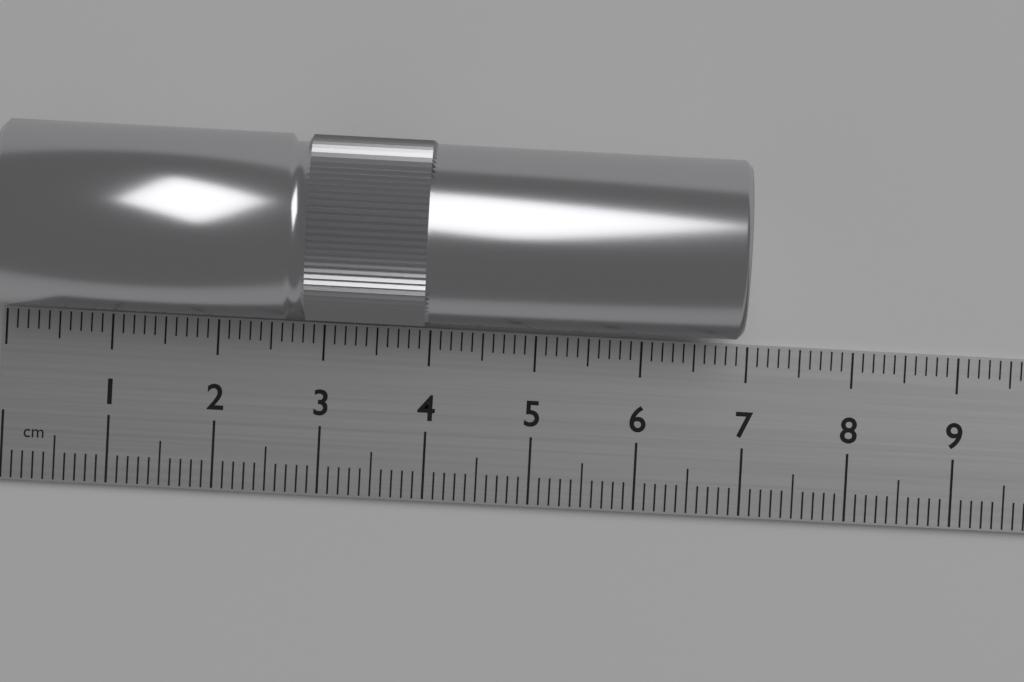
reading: 6.9 cm
